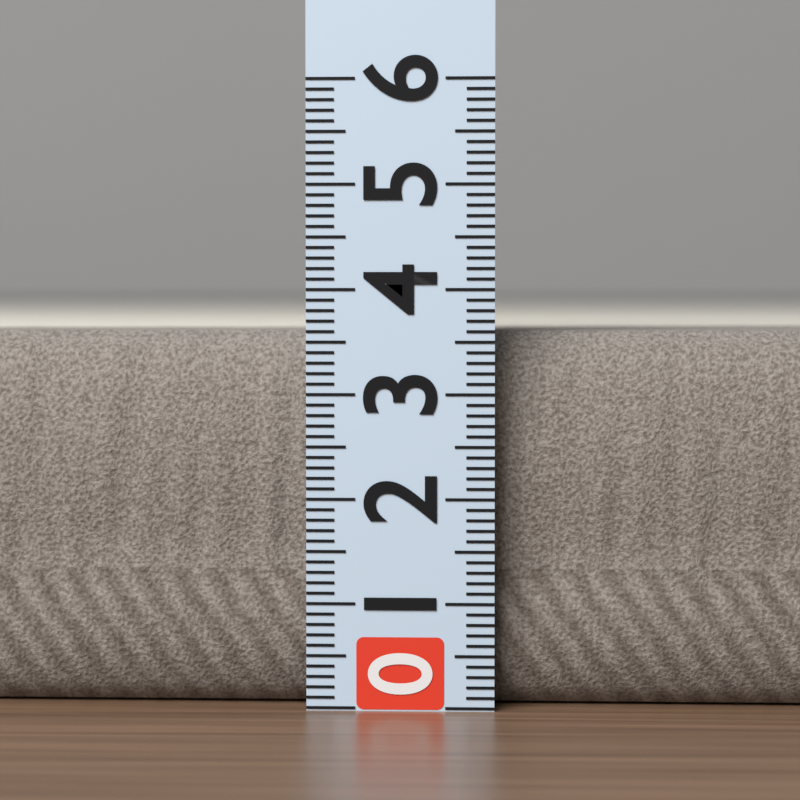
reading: 3.6 (no unit)
